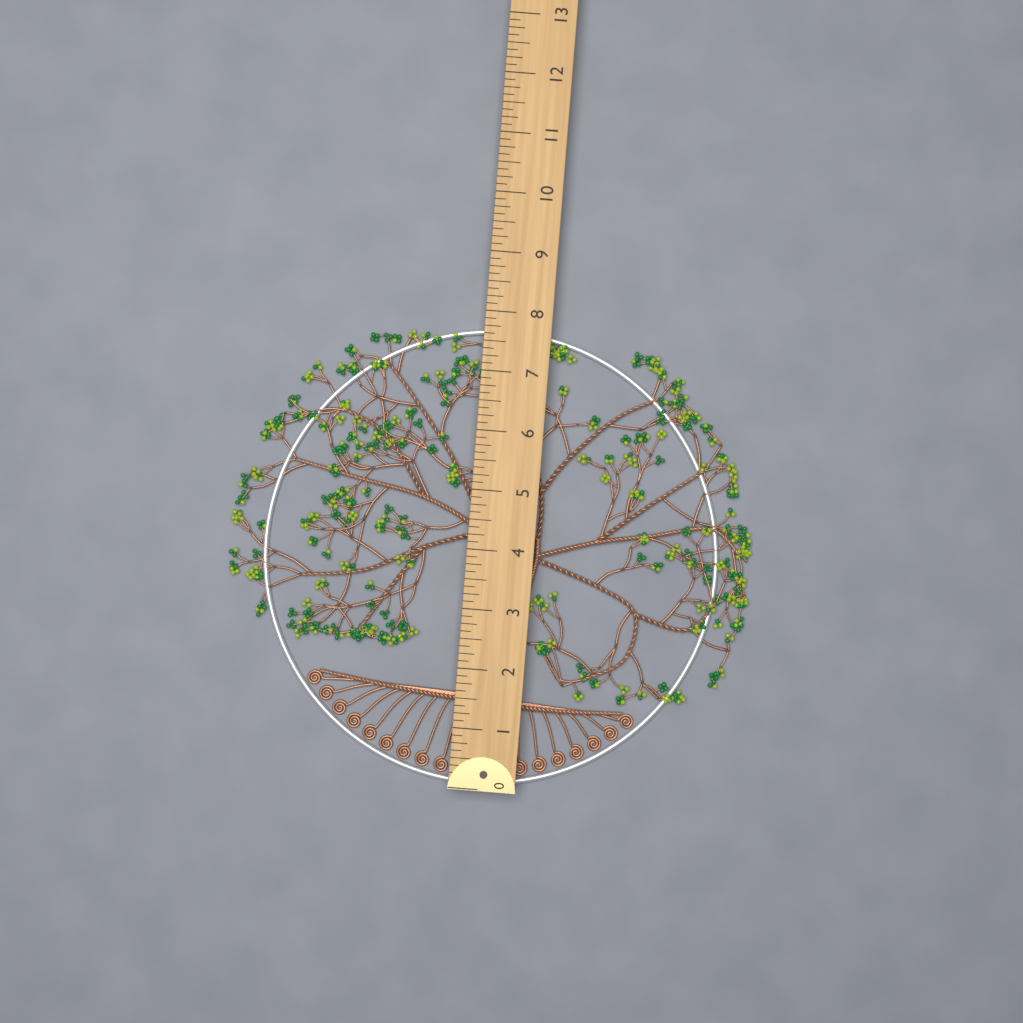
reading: 7.750 (no unit)
